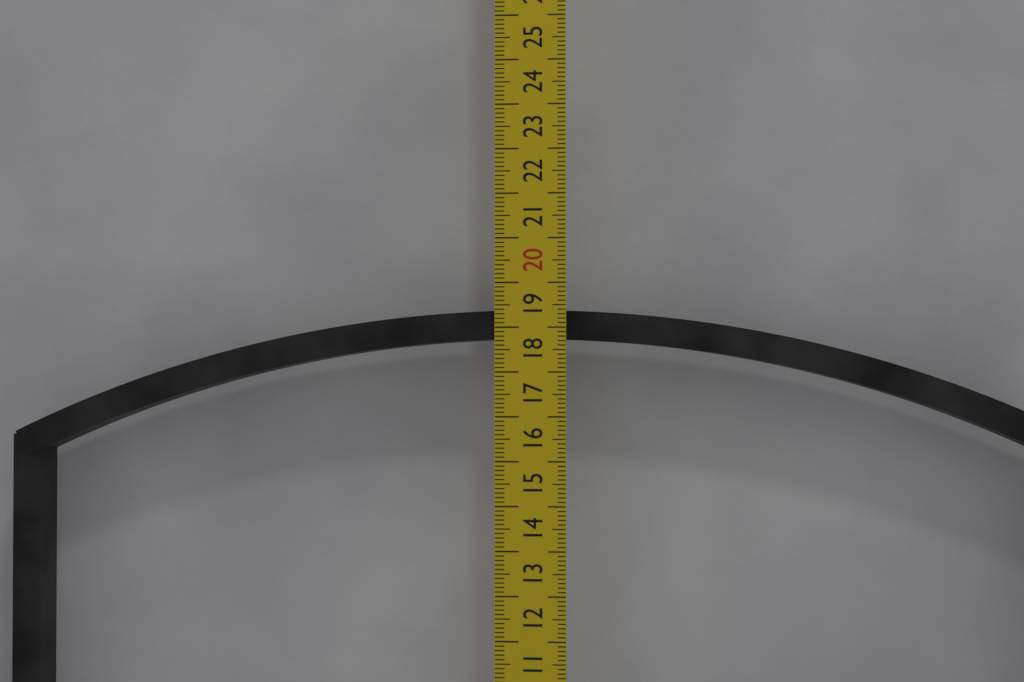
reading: 18.4 cm
